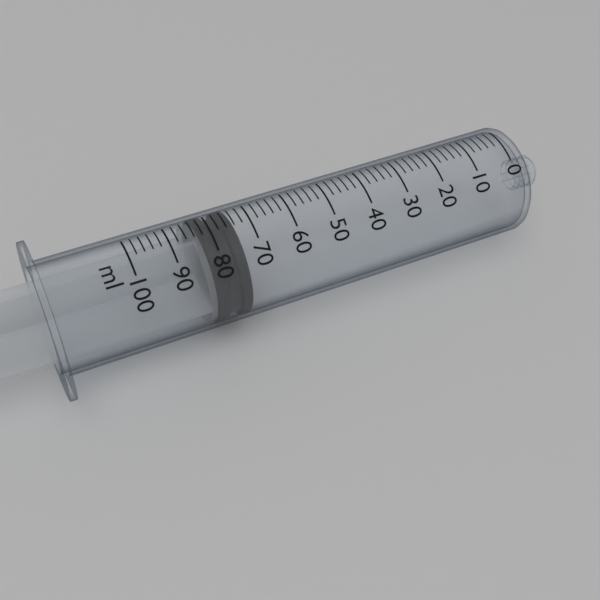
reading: 74 ml
